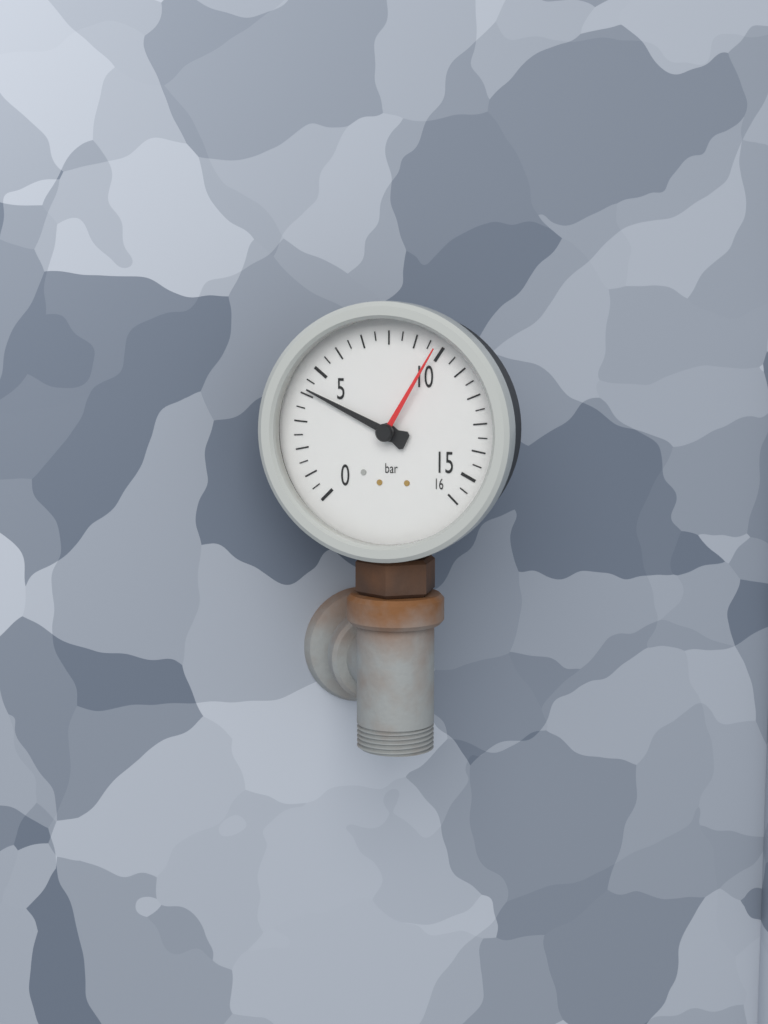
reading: 4.2 bar
